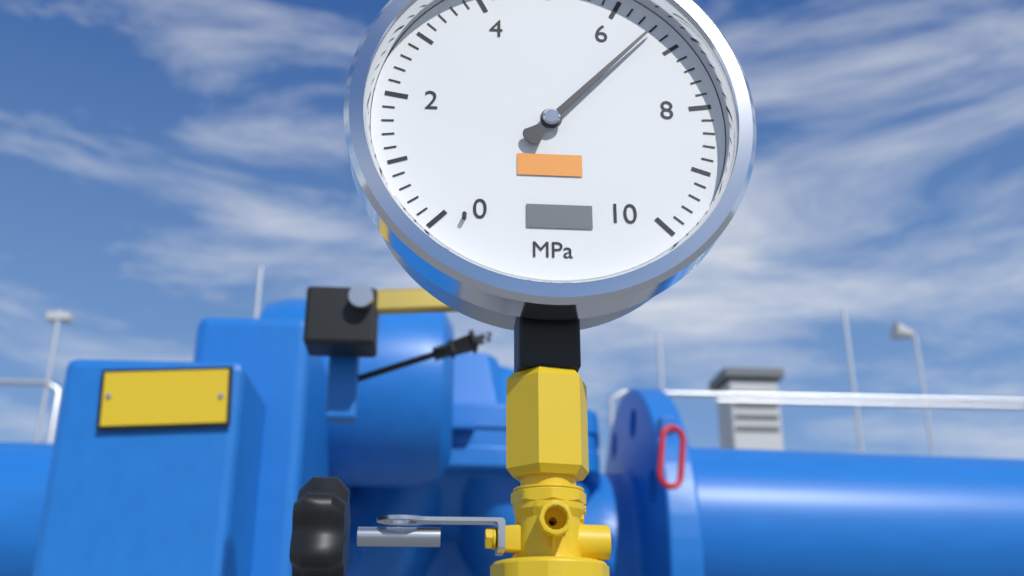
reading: 6.6 MPa
